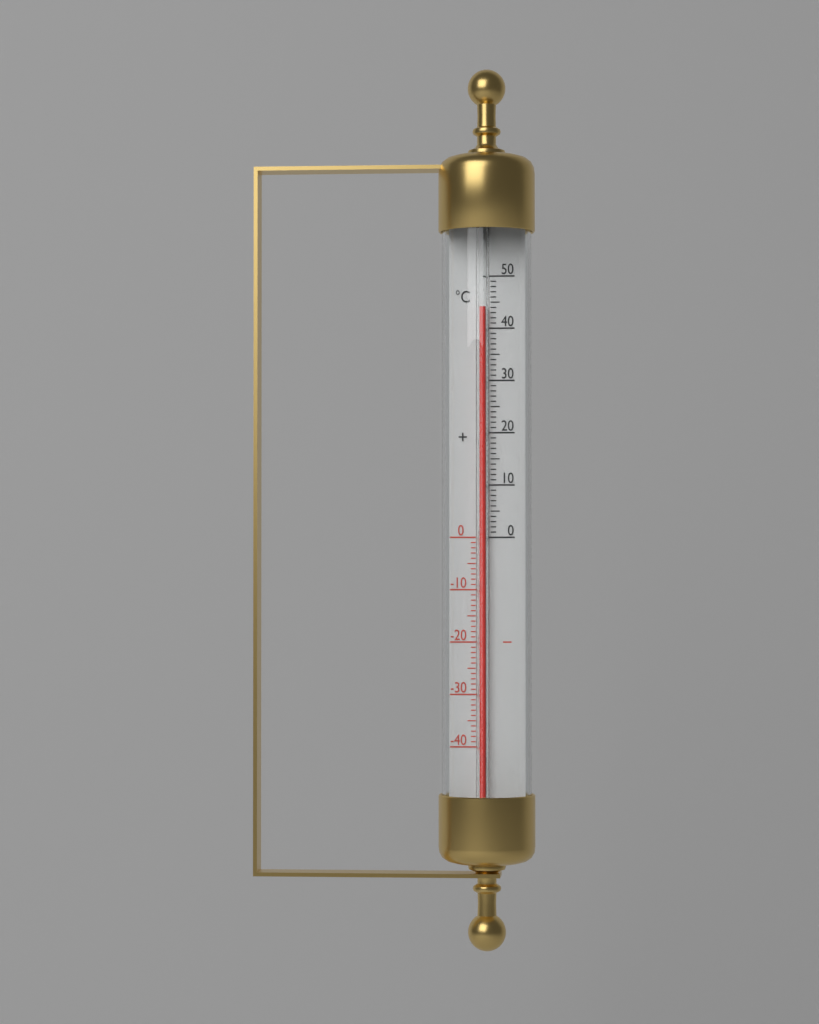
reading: 44 °C
